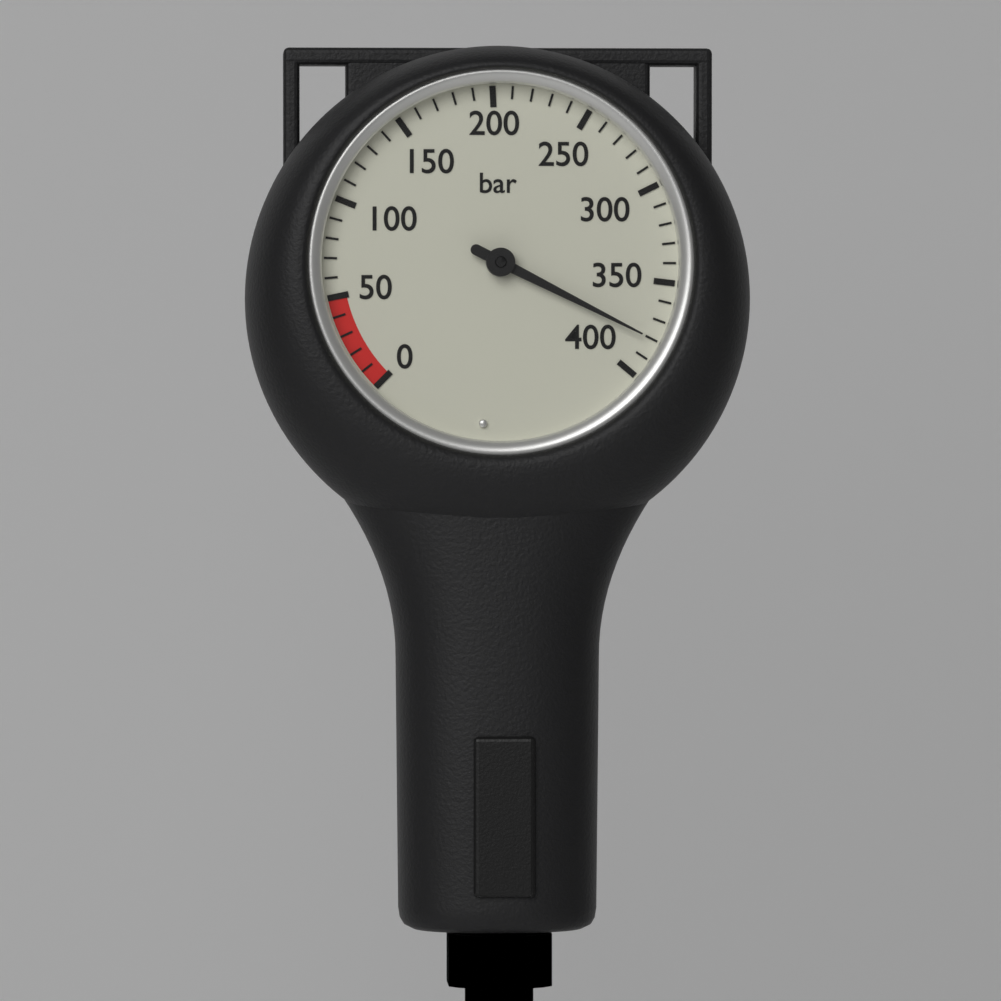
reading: 380 bar
